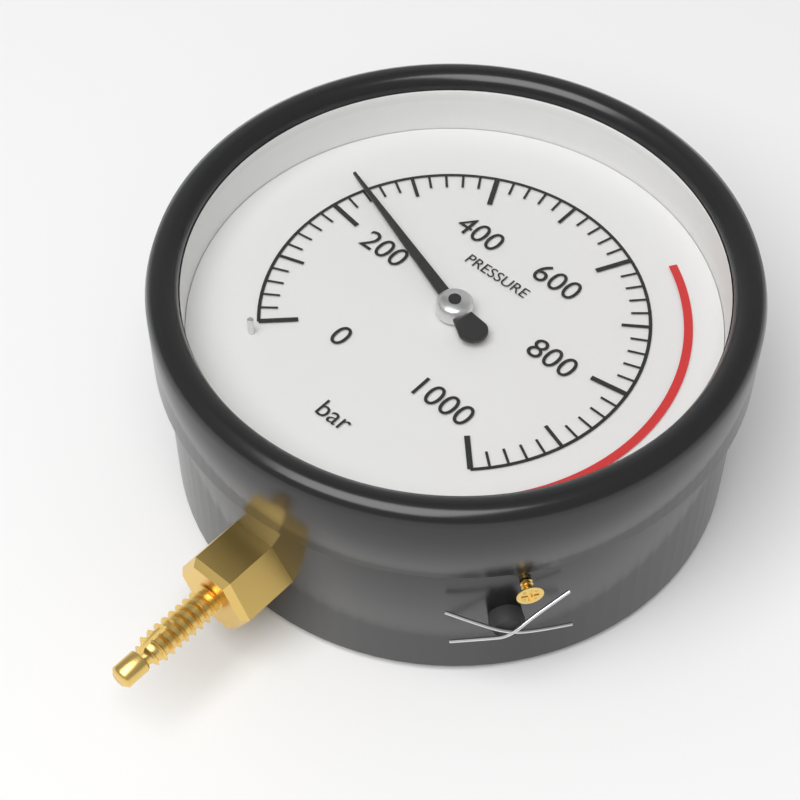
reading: 240 bar
